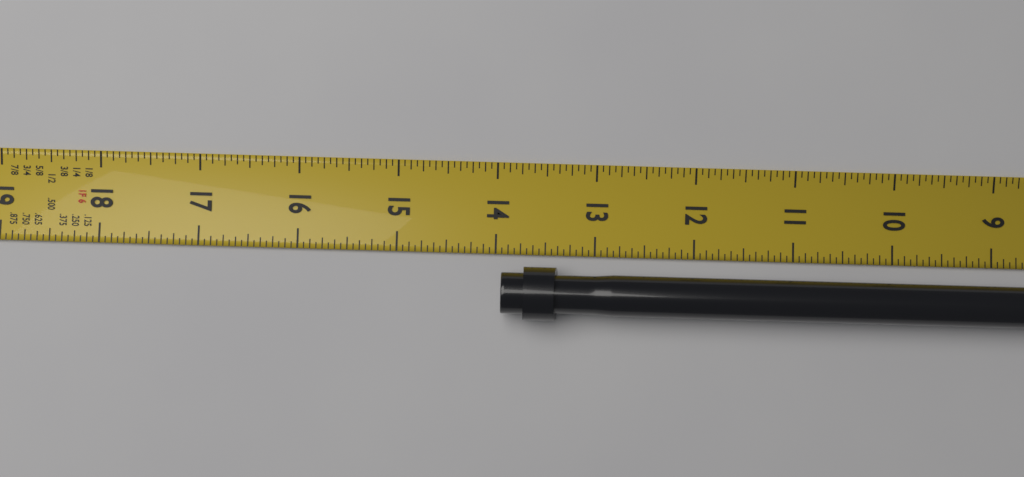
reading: 13.9375 in
